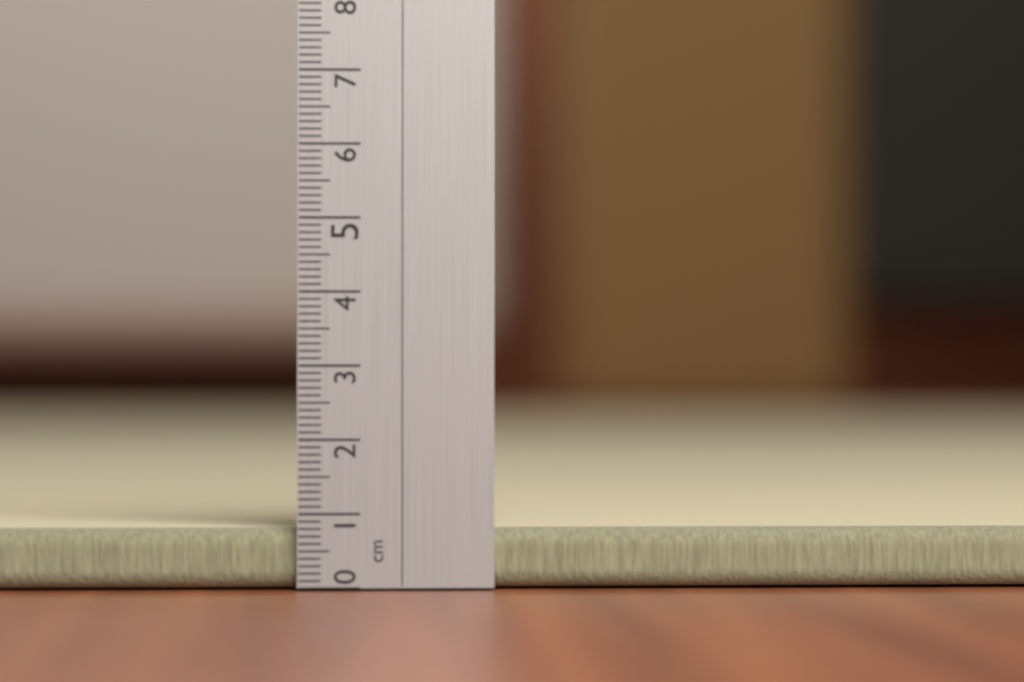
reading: 0.8 cm
